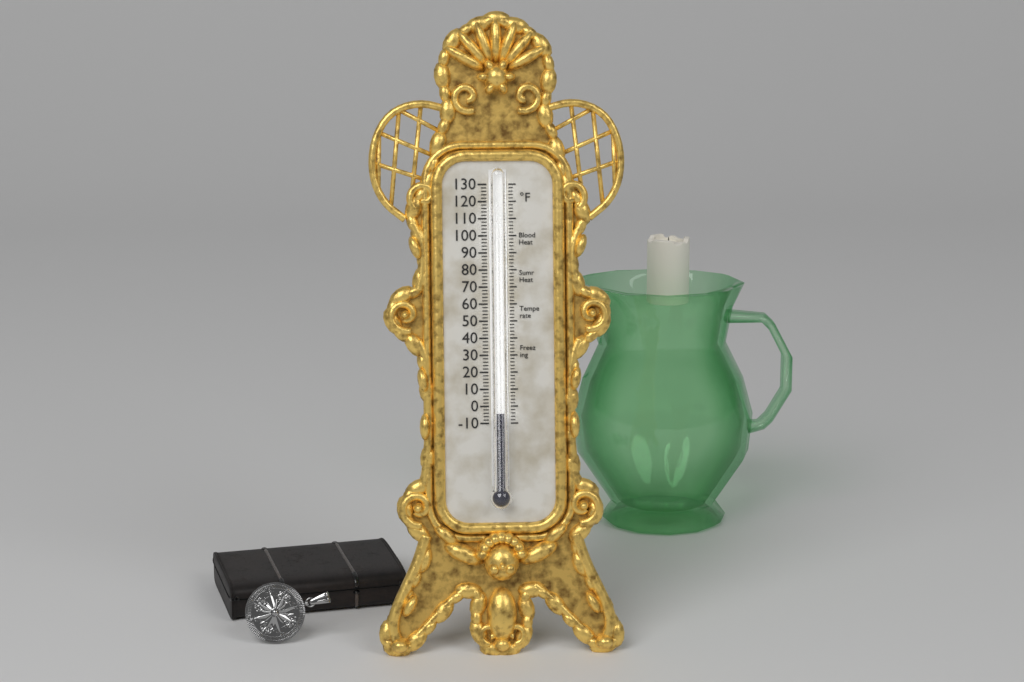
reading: -4 °F
